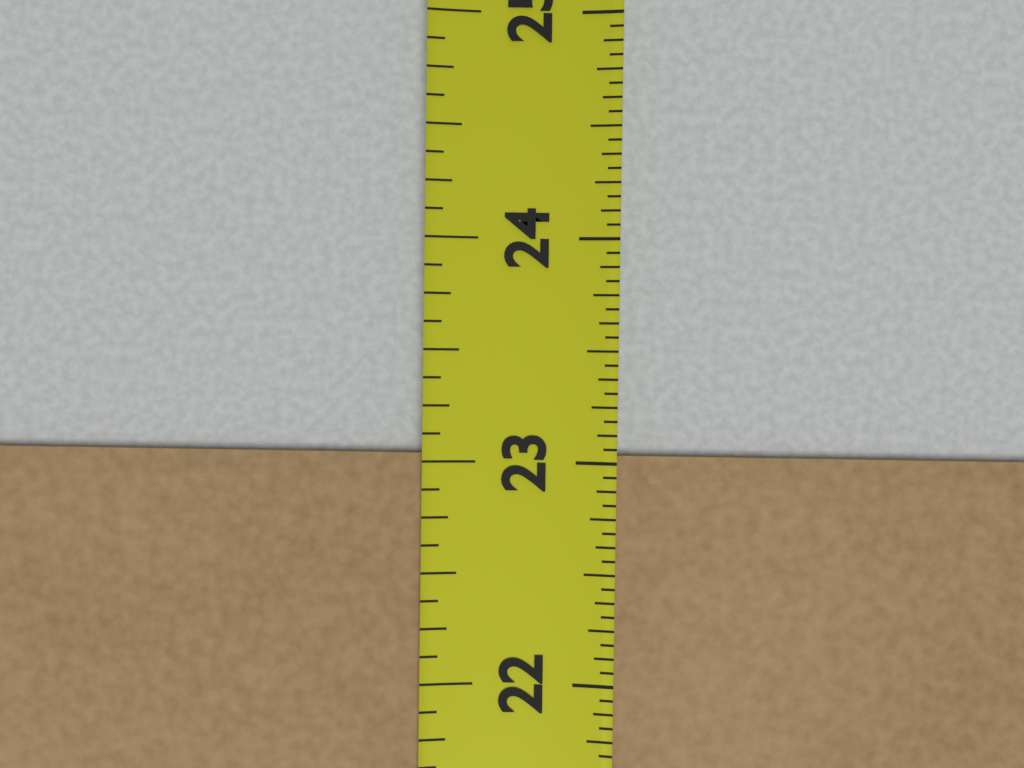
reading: 23.0625 in
